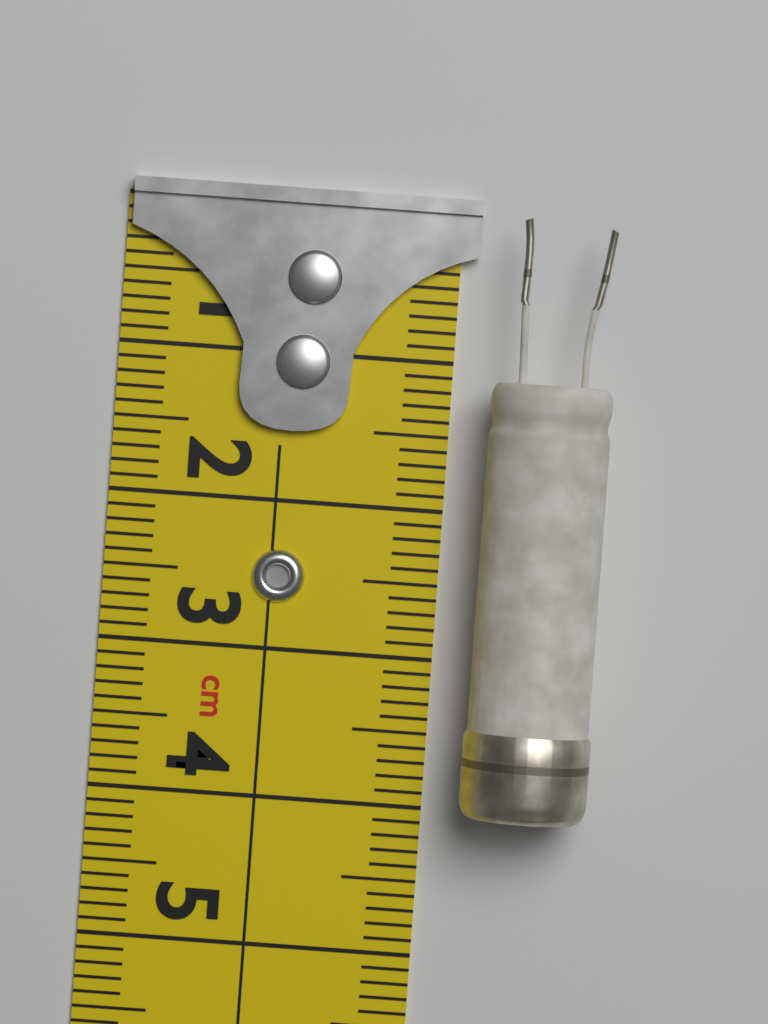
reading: 4.0 cm
